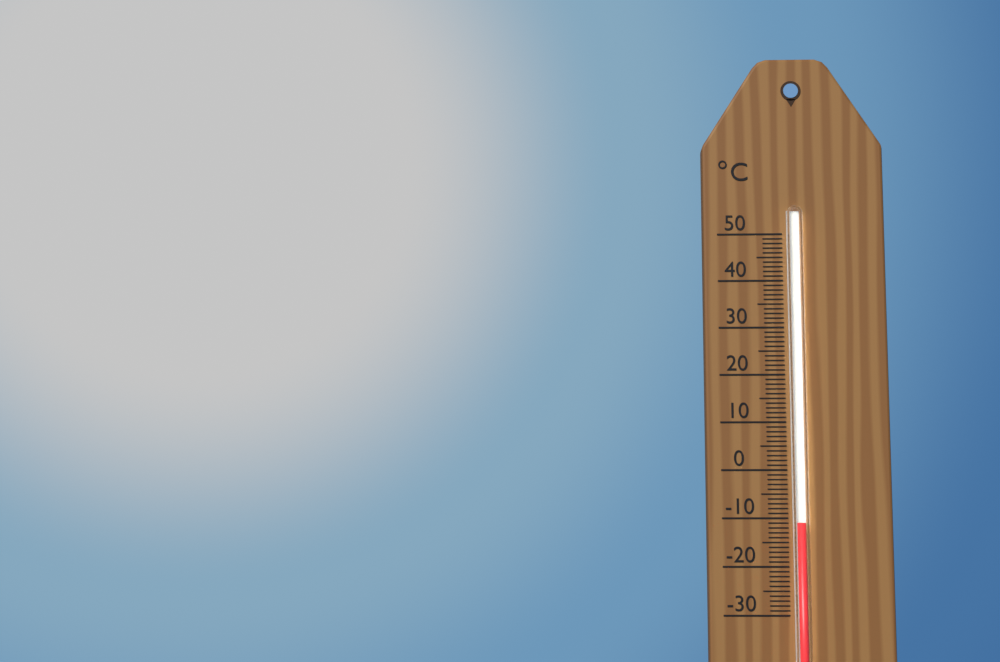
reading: -11 °C
